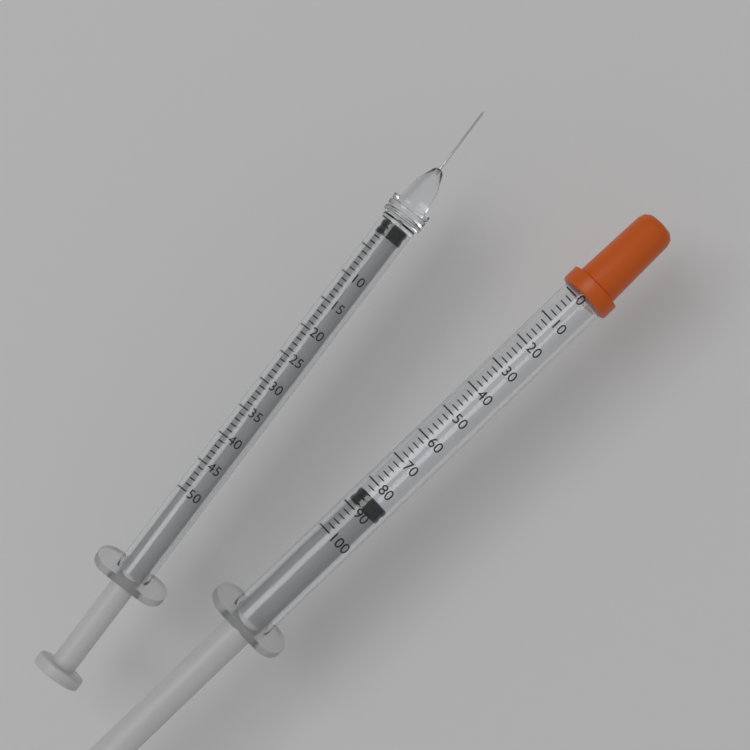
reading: 84 (no unit)
